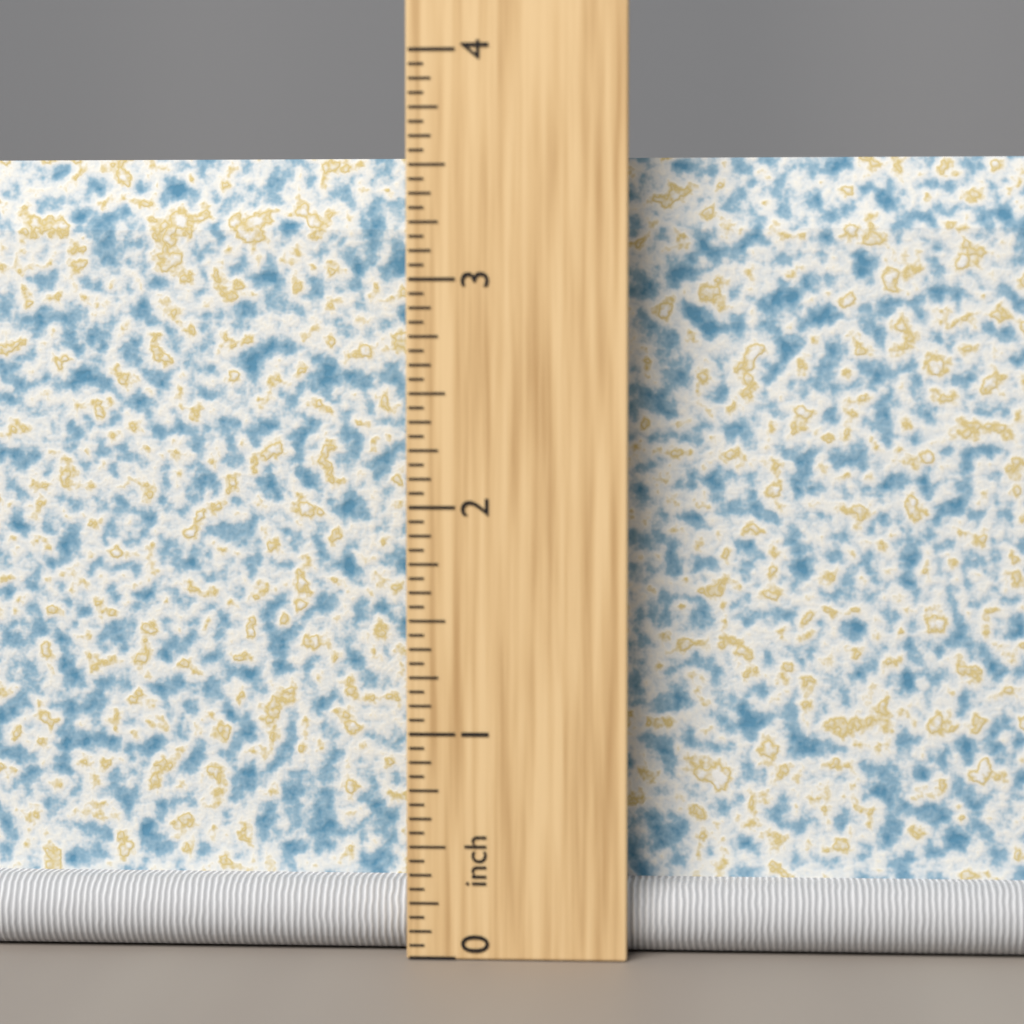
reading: 3.5625 inch
